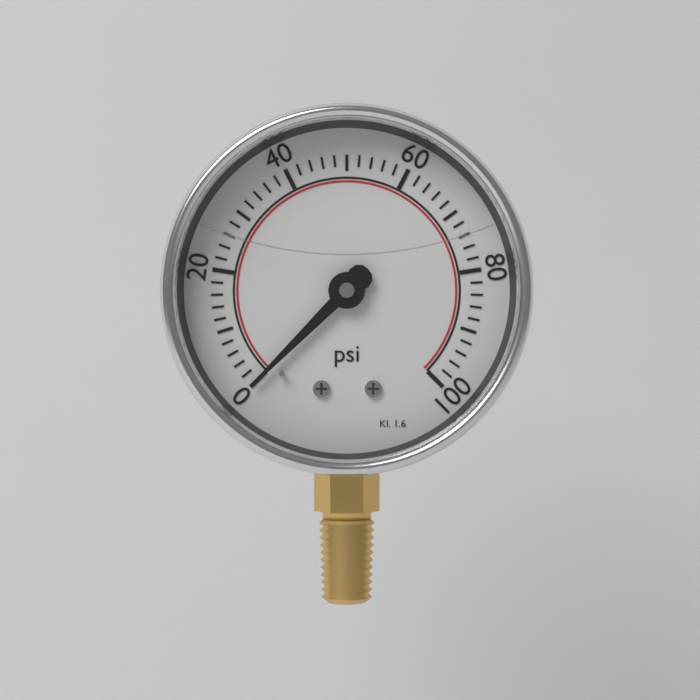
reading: 0 psi
